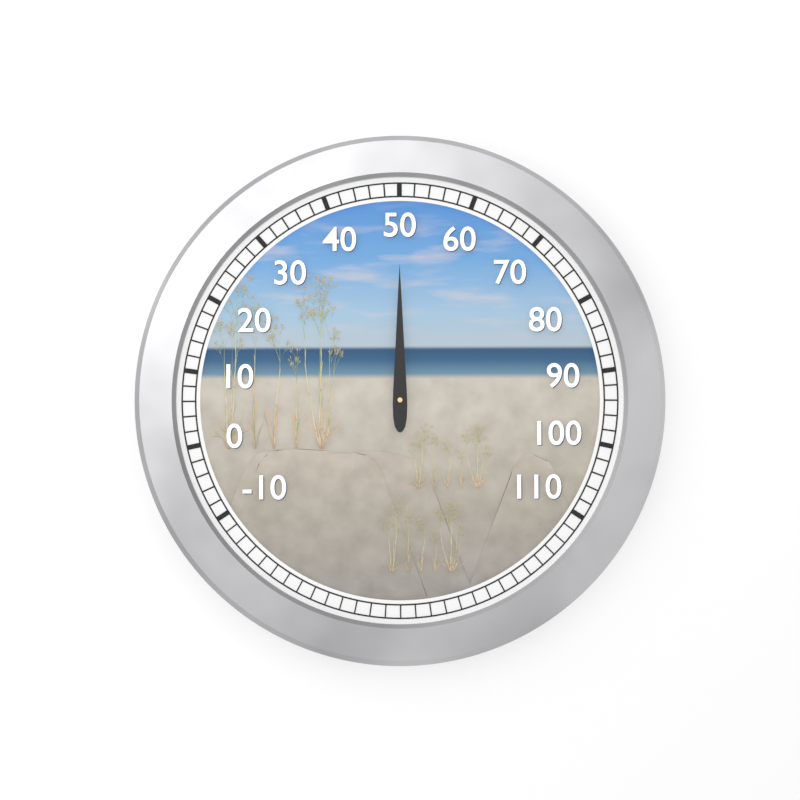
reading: 50 (no unit)
